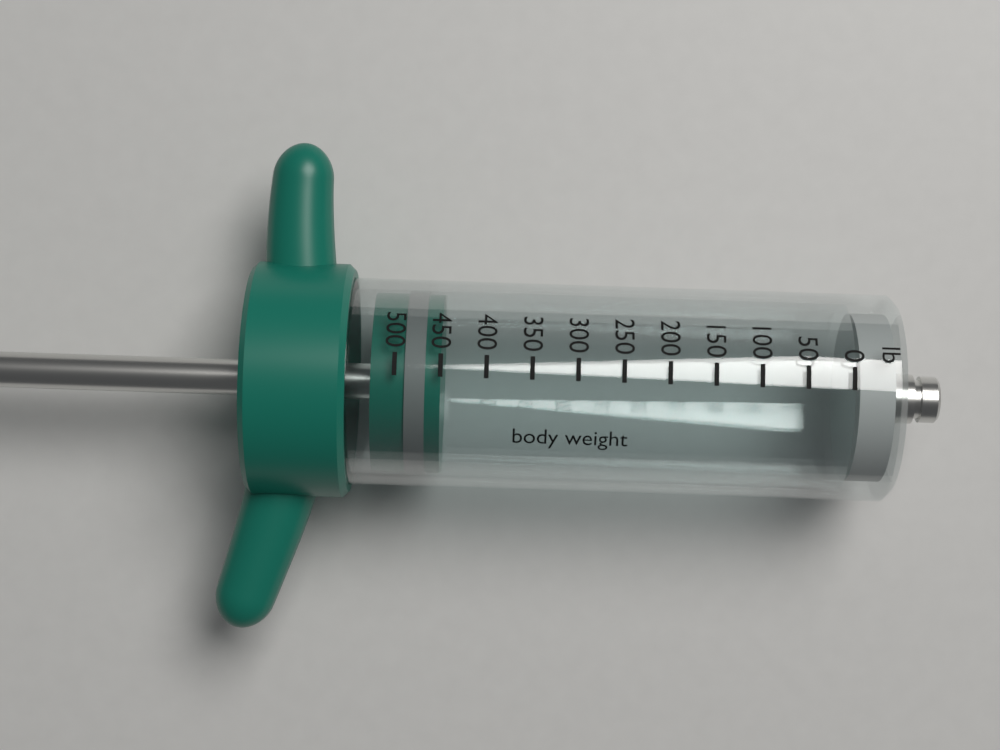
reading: 450 lb
